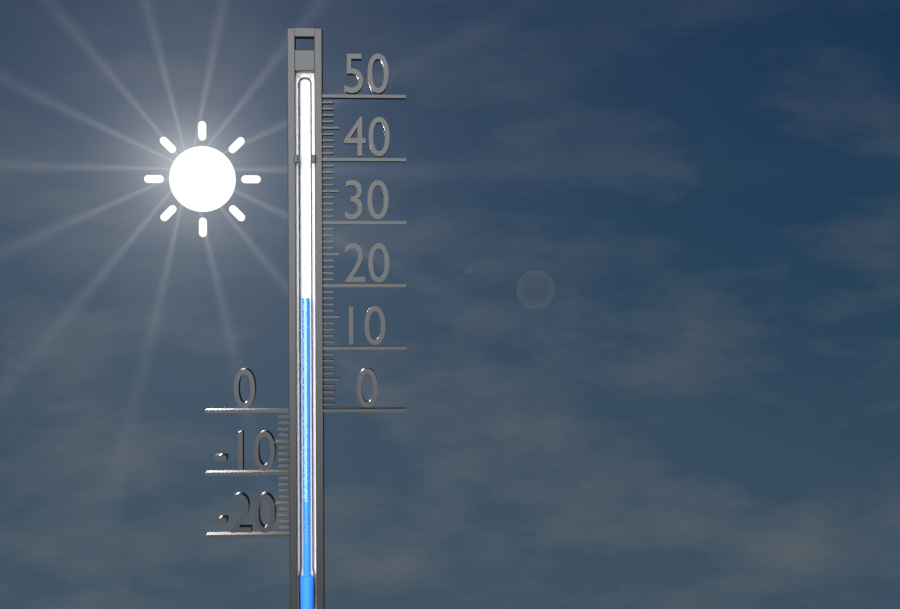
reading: 18 (no unit)
